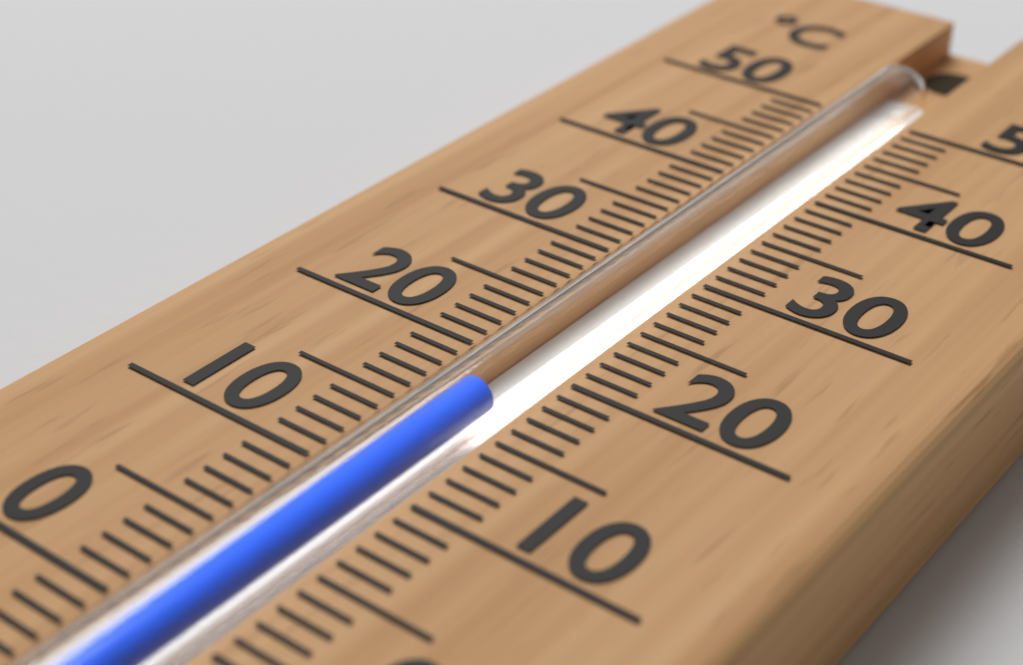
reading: 17 °C
